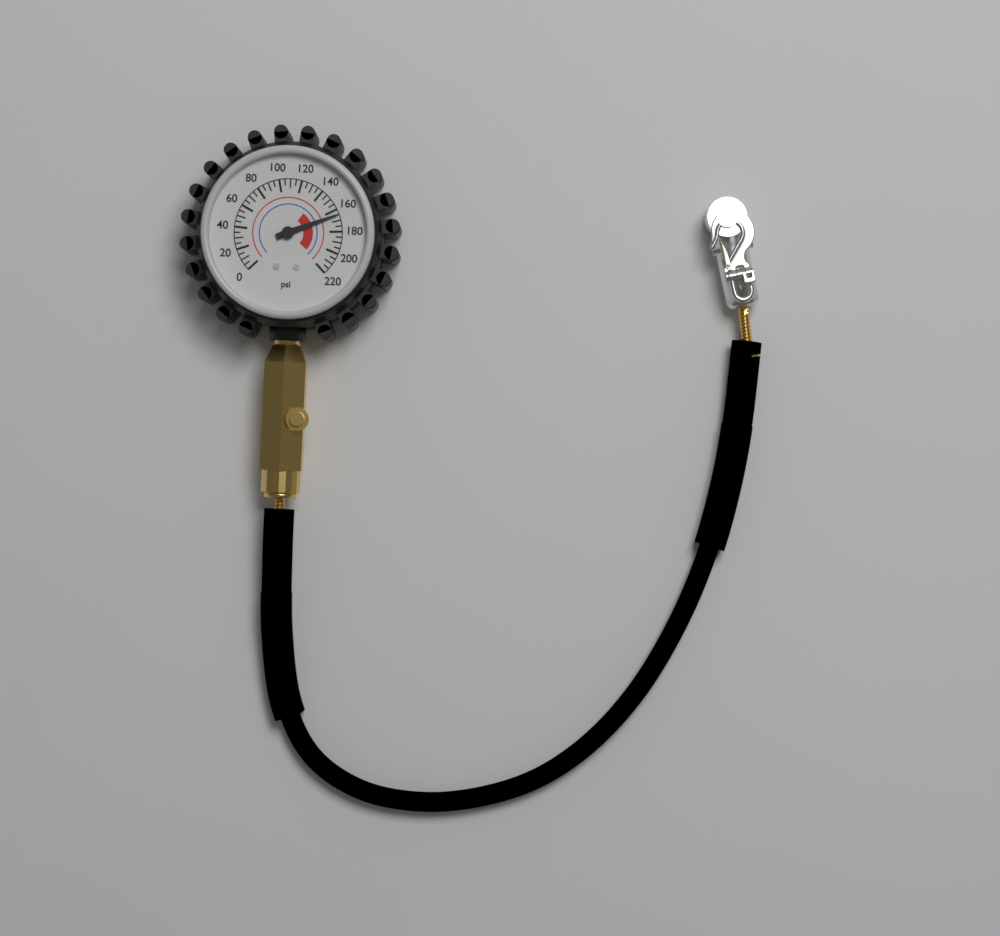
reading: 165 psi
